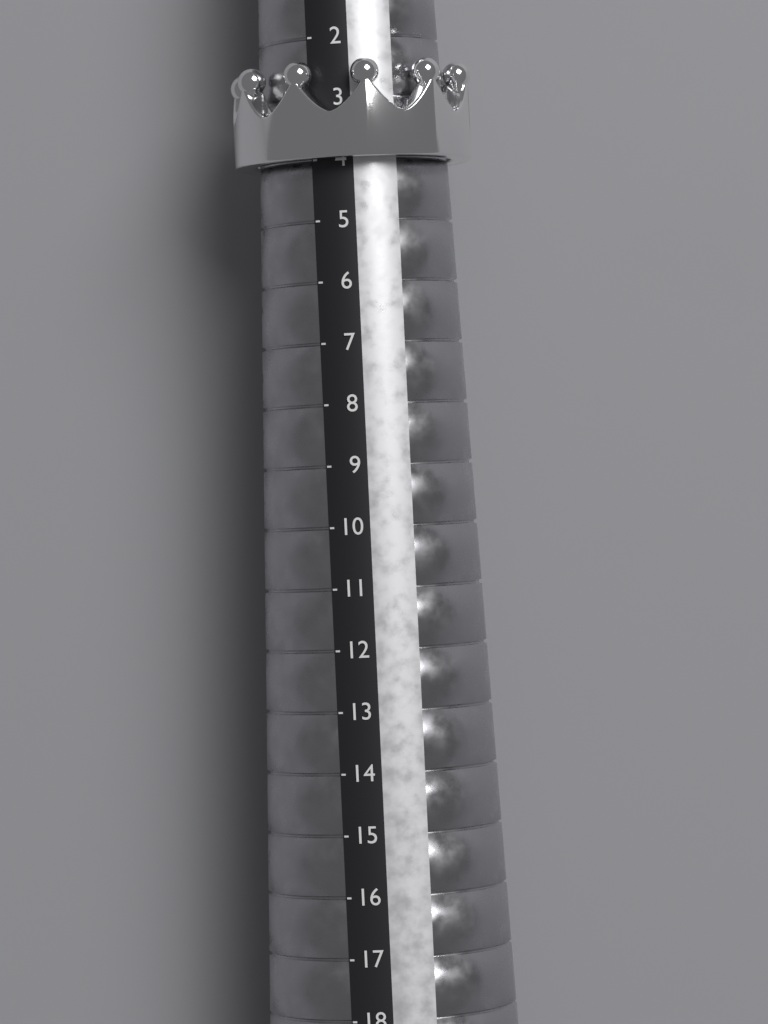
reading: 4 (no unit)
